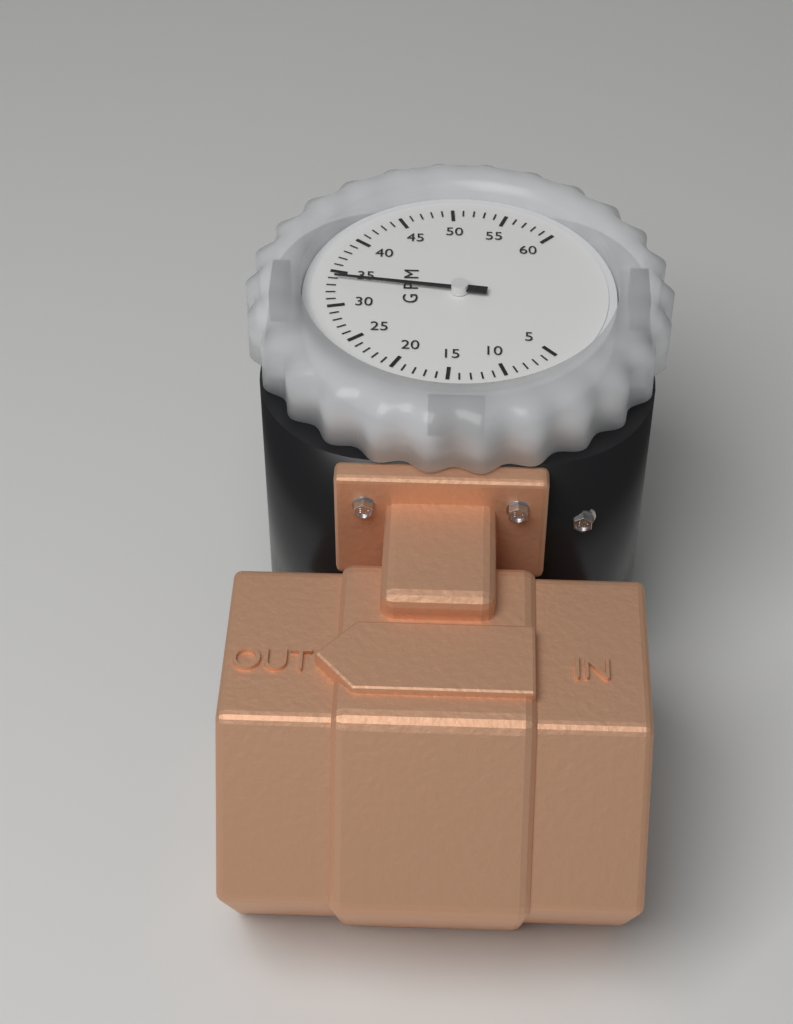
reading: 34 GPM
